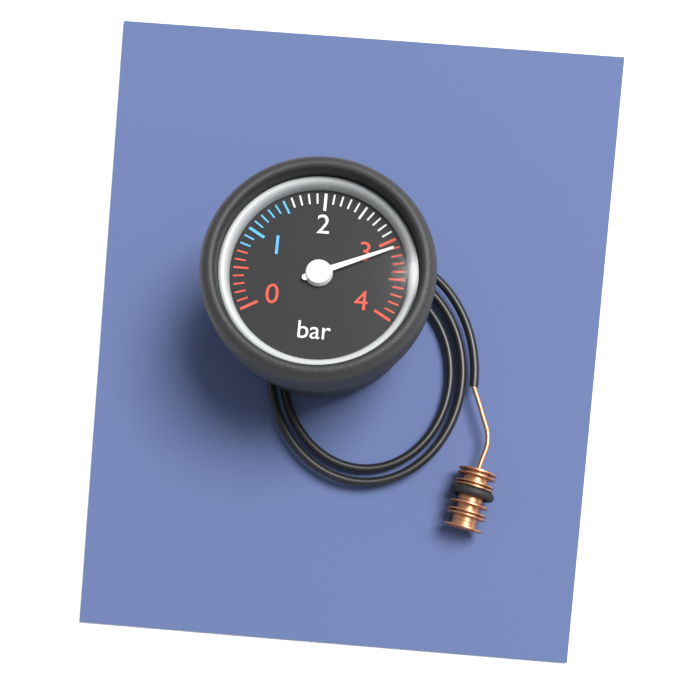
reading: 3.1 bar
